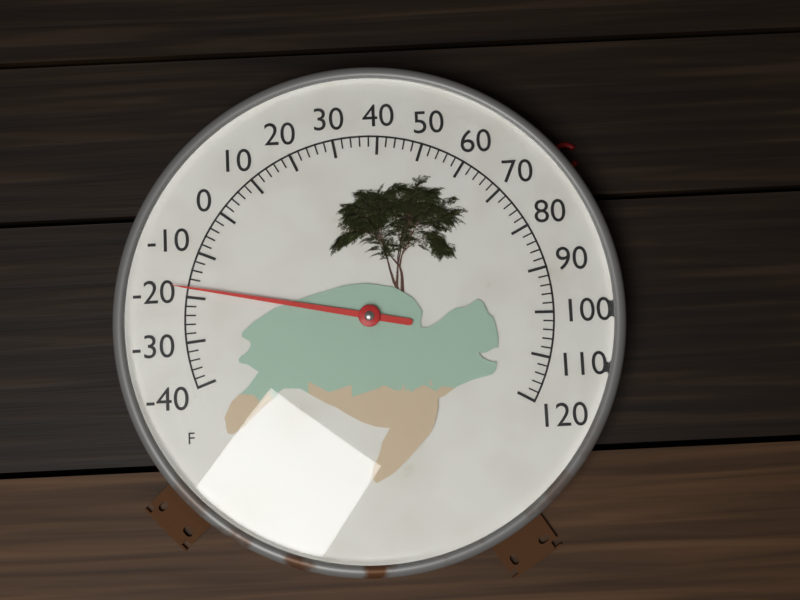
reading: -18 °F
